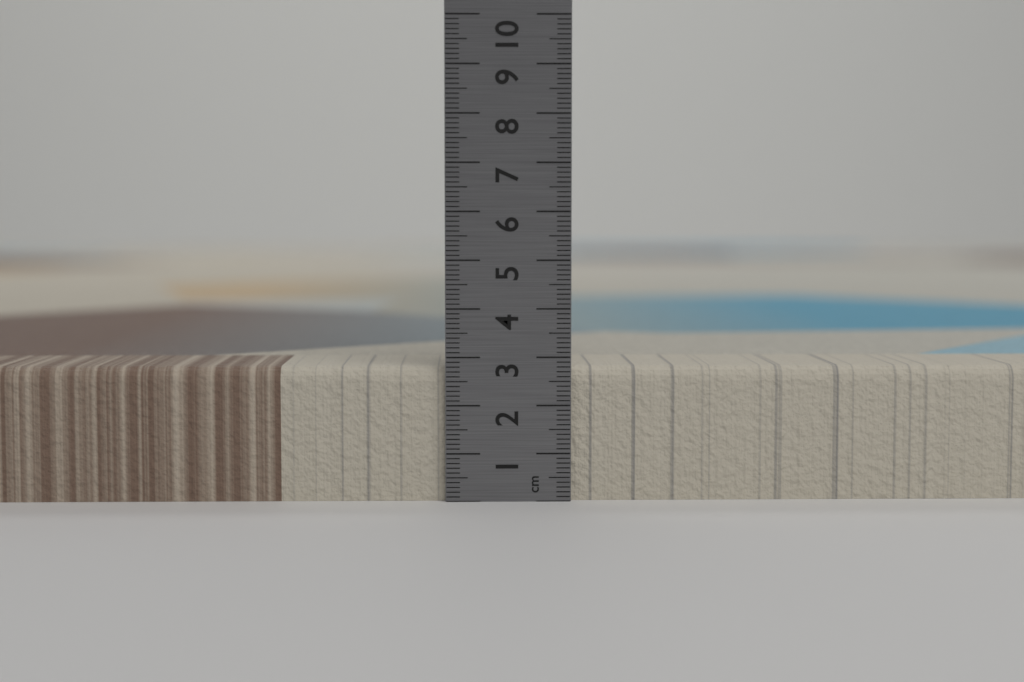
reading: 2.8 cm
